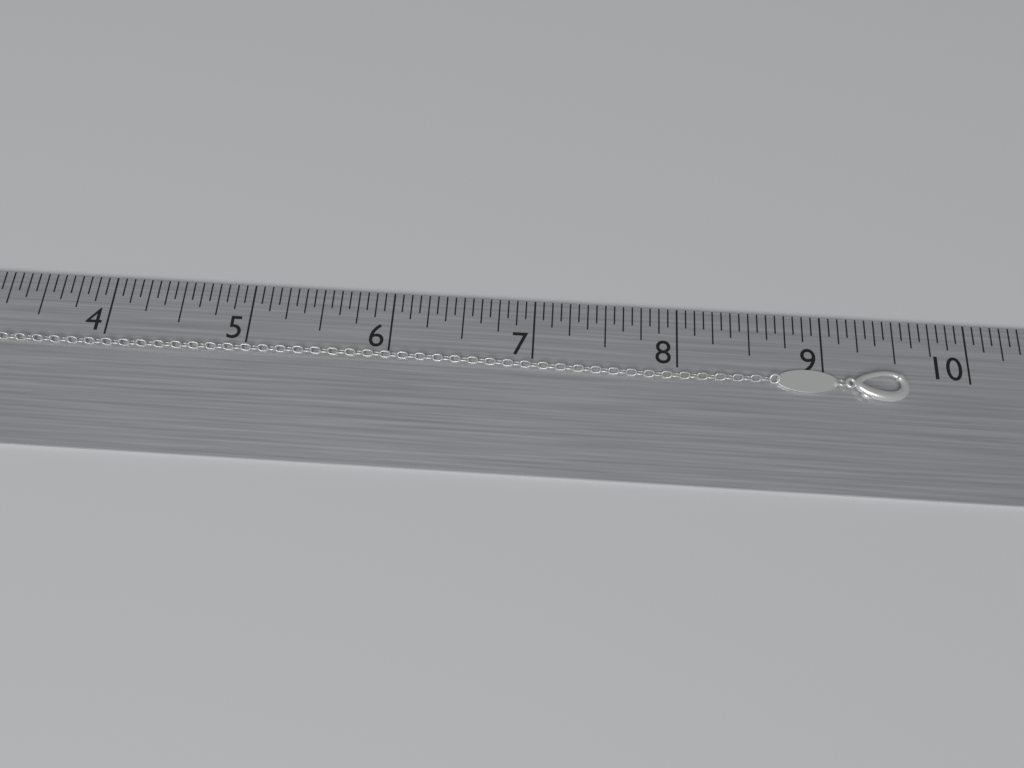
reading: 9.5625 in
